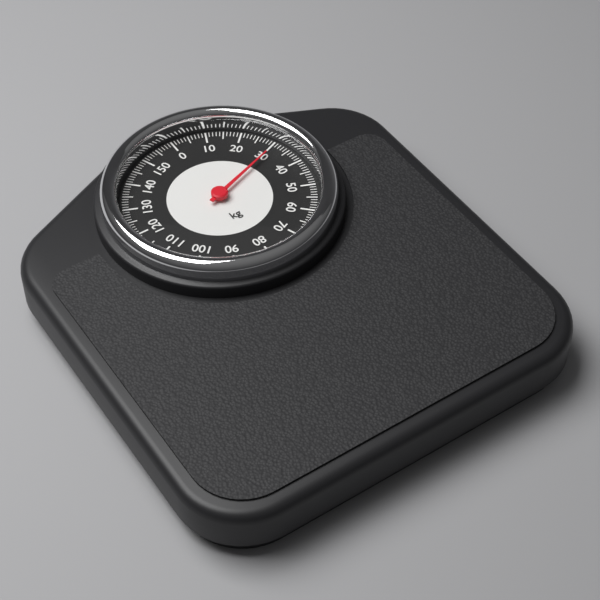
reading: 31 kg
